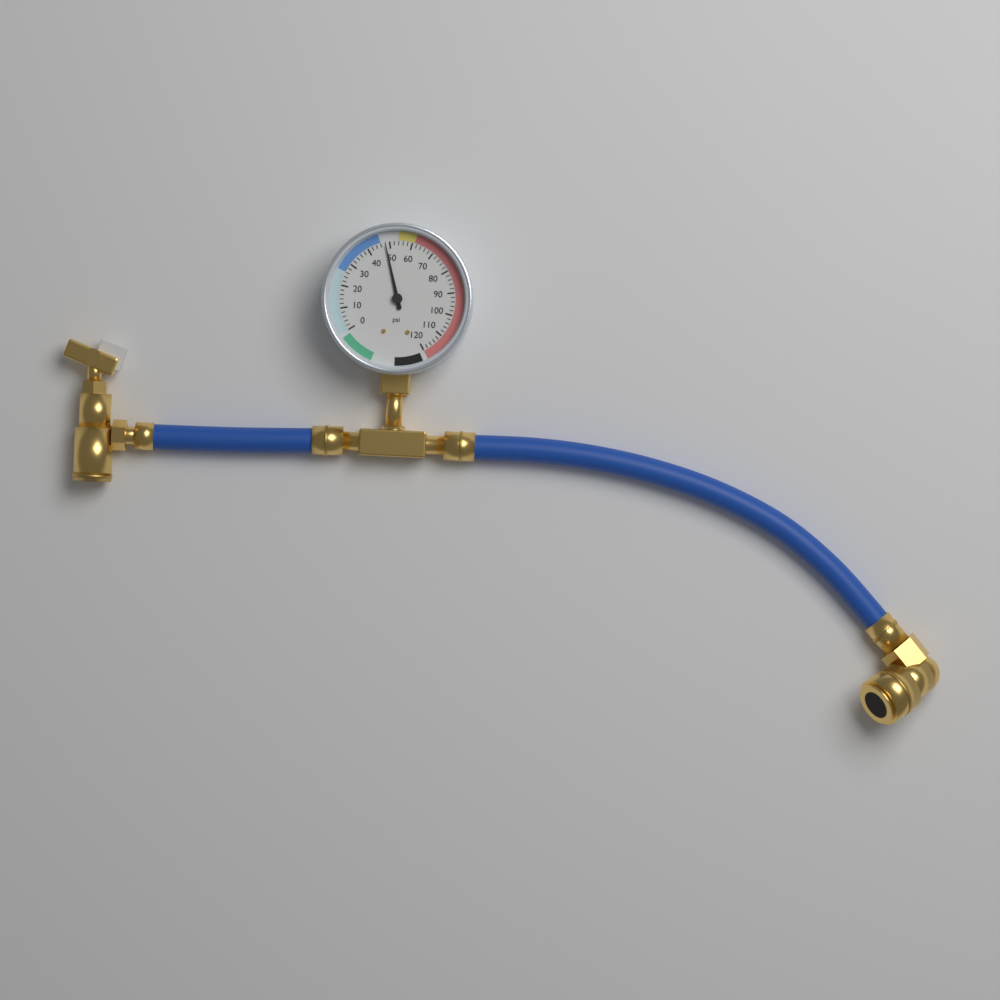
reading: 48 psi
